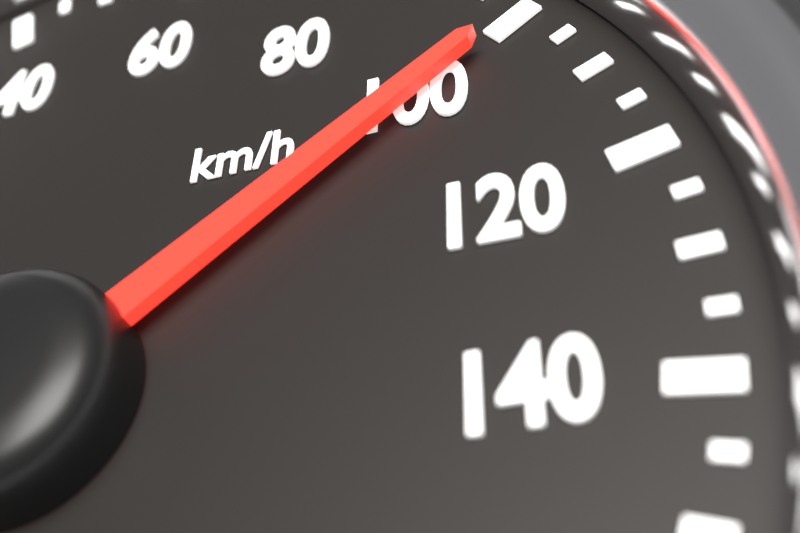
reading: 100 km/h
